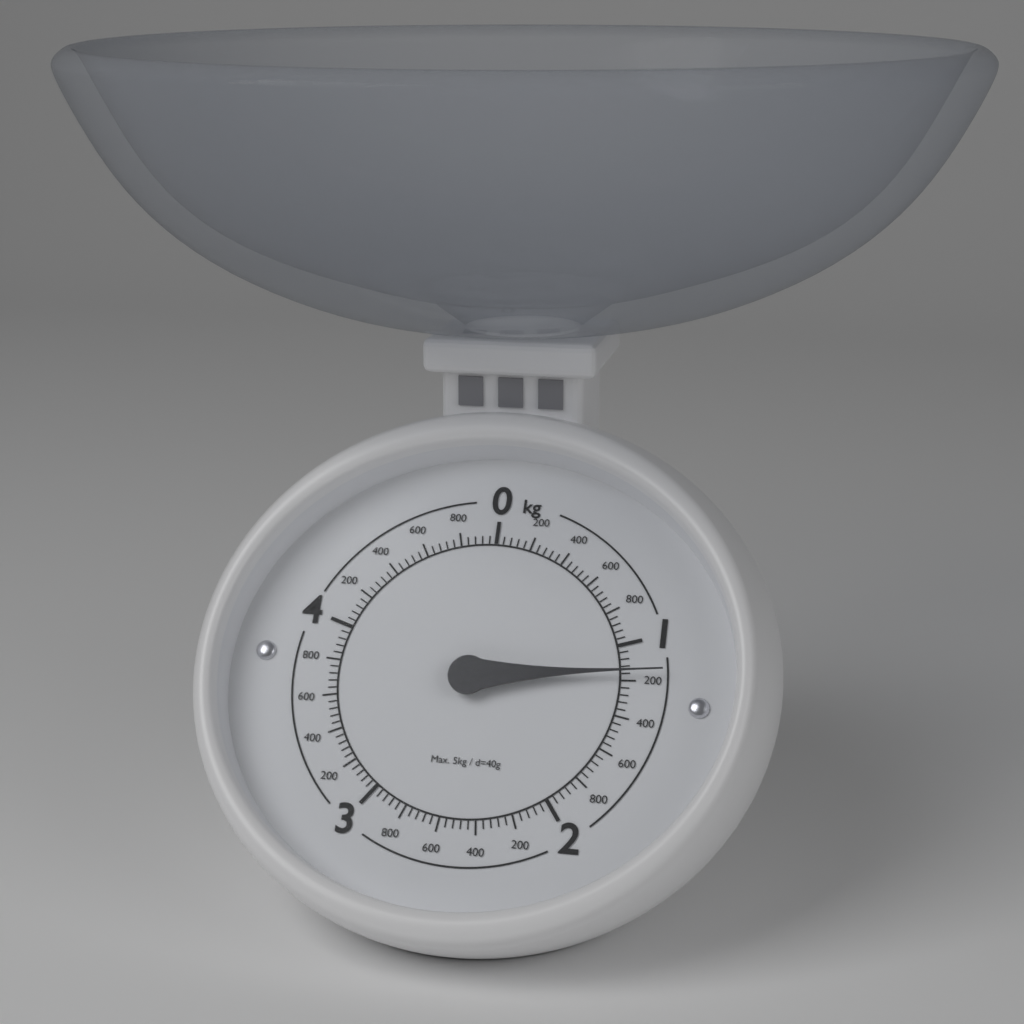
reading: 1.16 kg
